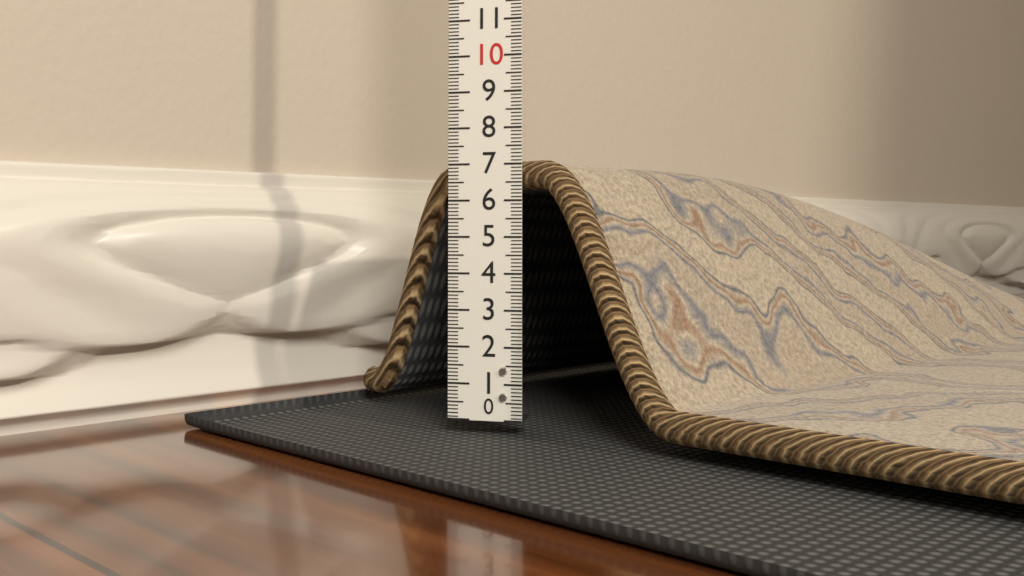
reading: 7.1 (no unit)
